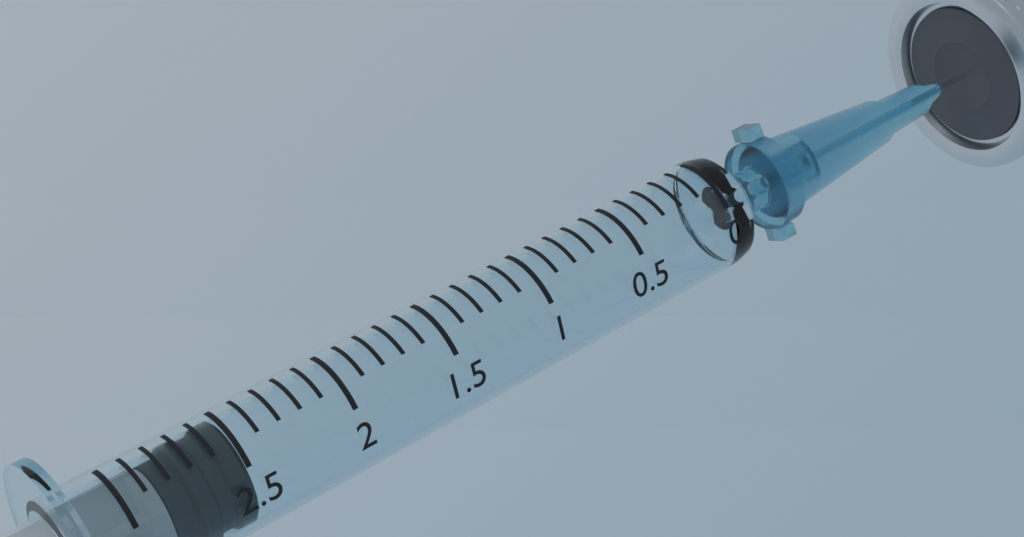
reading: 2.5 ml
